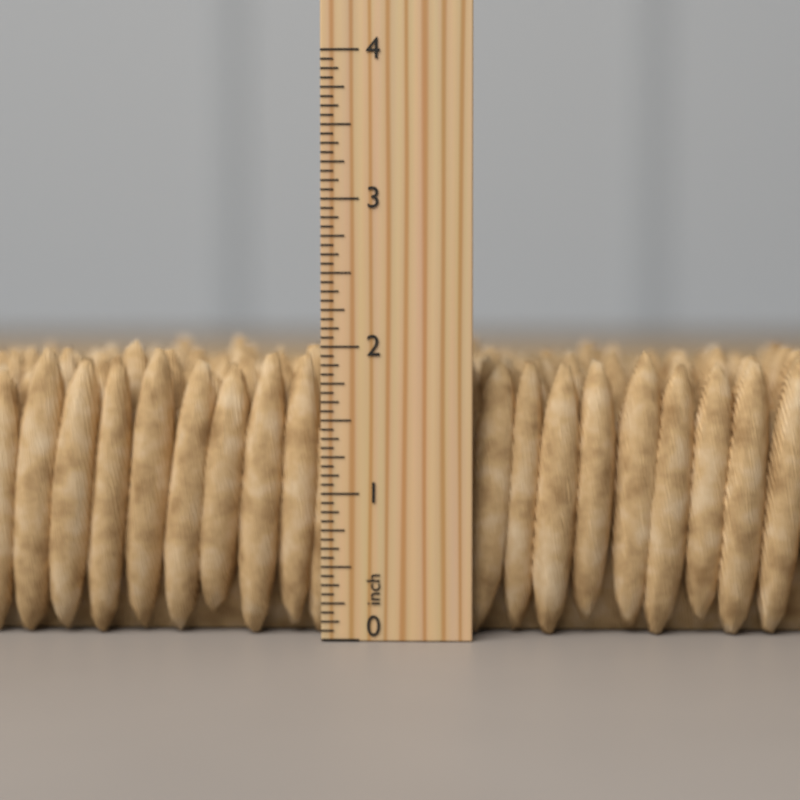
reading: 2.0625 inch
